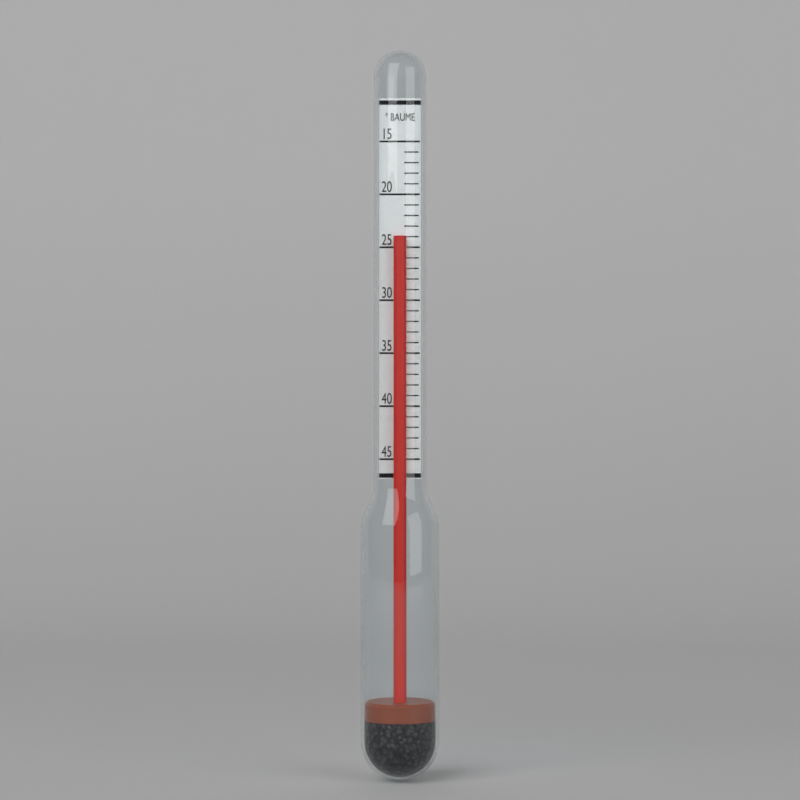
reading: 24 °Baumé
